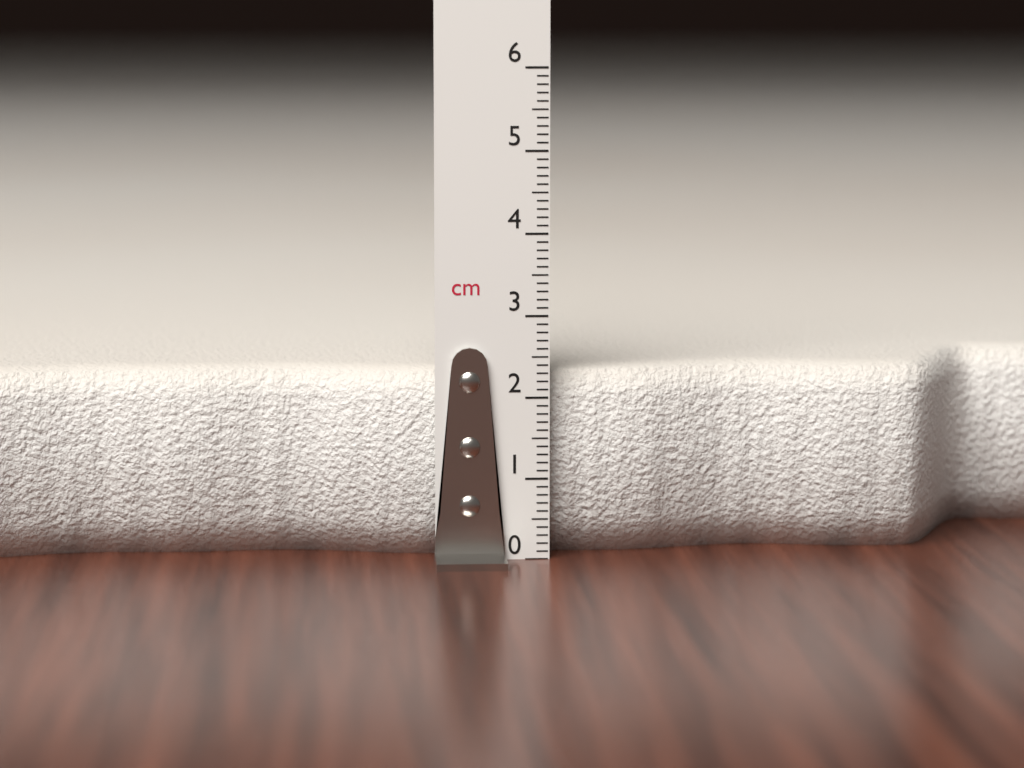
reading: 2.3 cm
